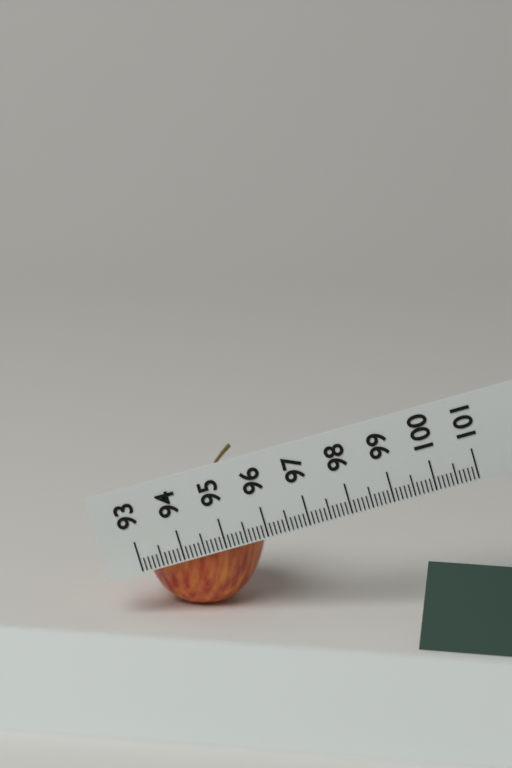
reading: 96.0 (no unit)
